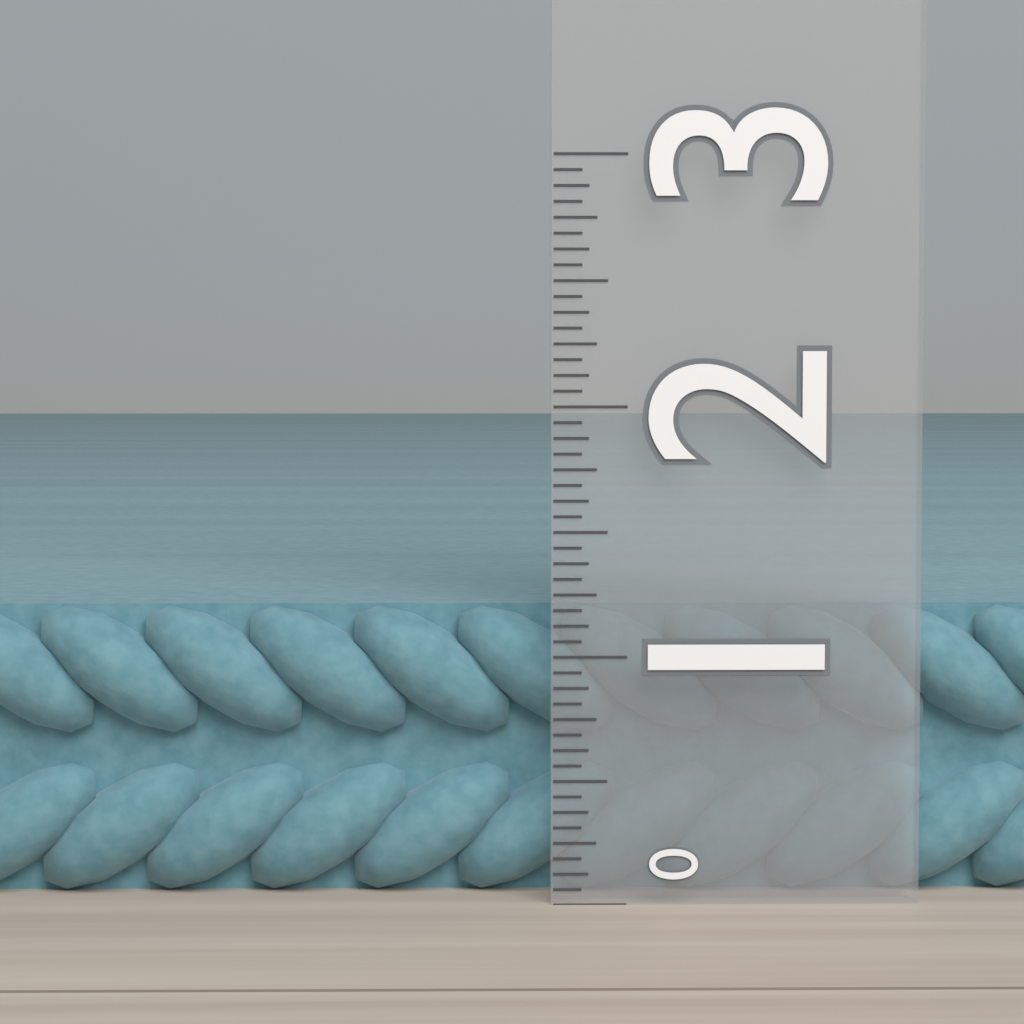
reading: 1.1875 (no unit)
